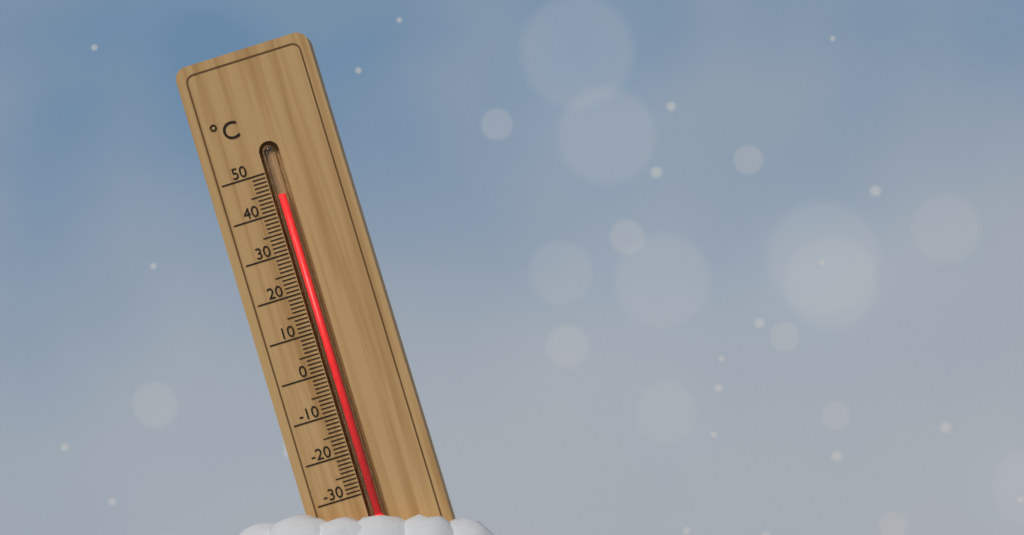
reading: 44 °C
